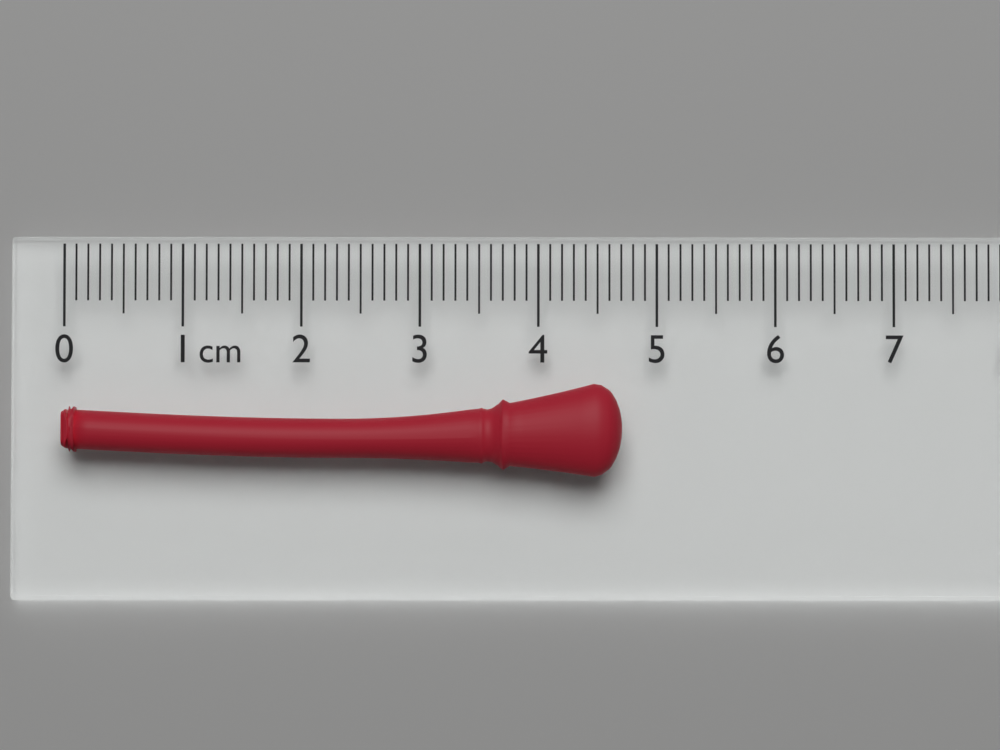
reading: 4.7 cm
